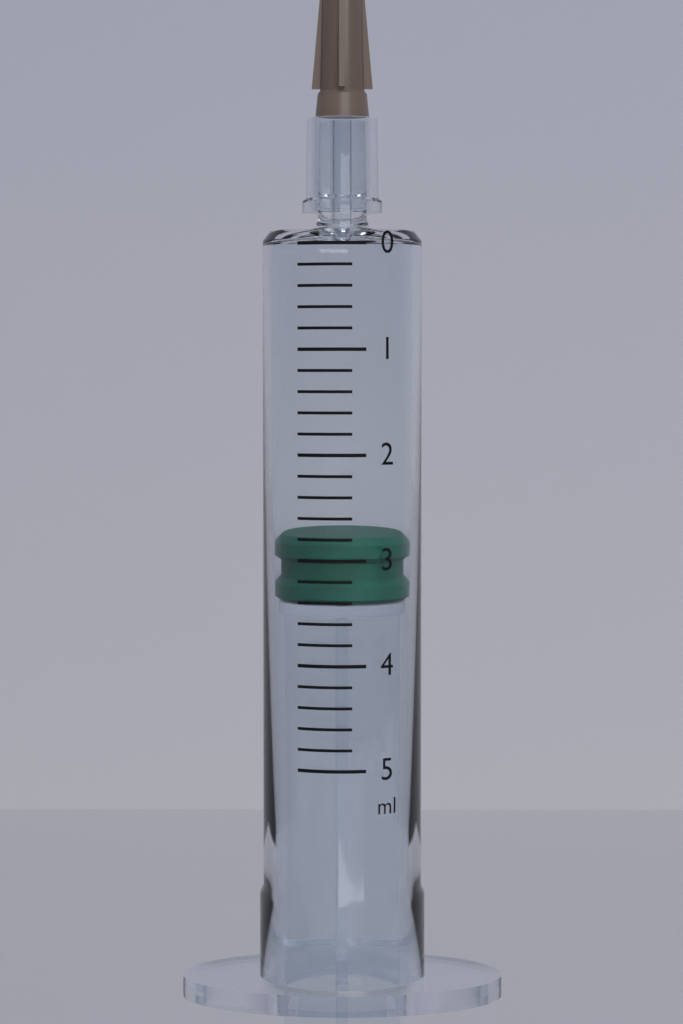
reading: 2.8 ml
